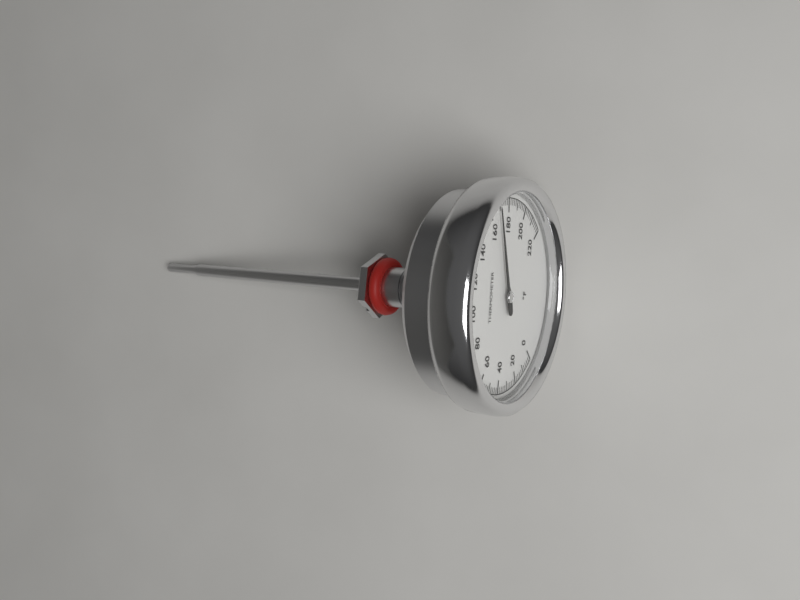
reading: 168 °F
